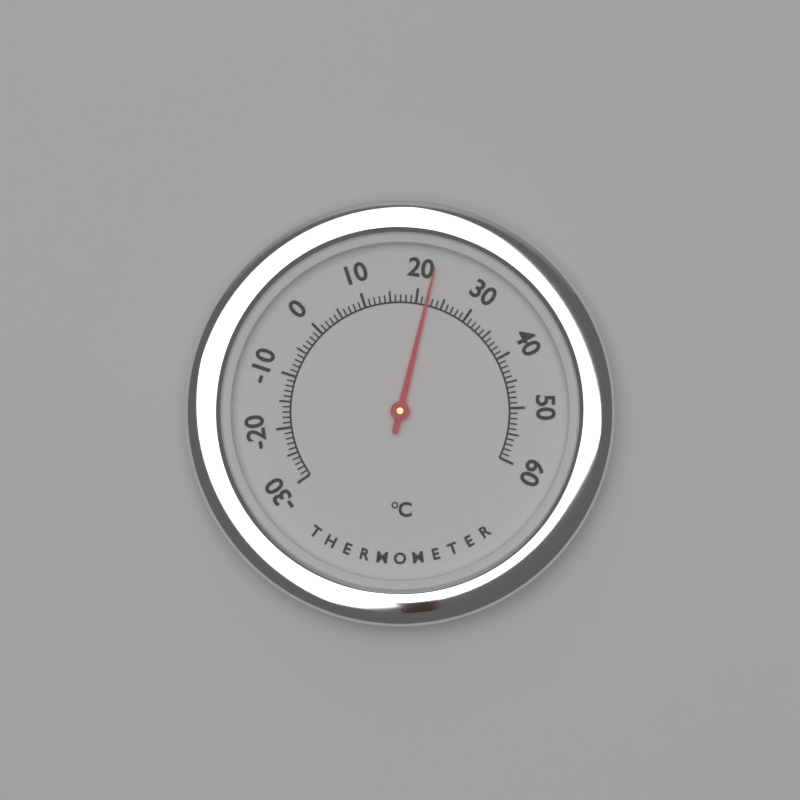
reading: 22 °C
